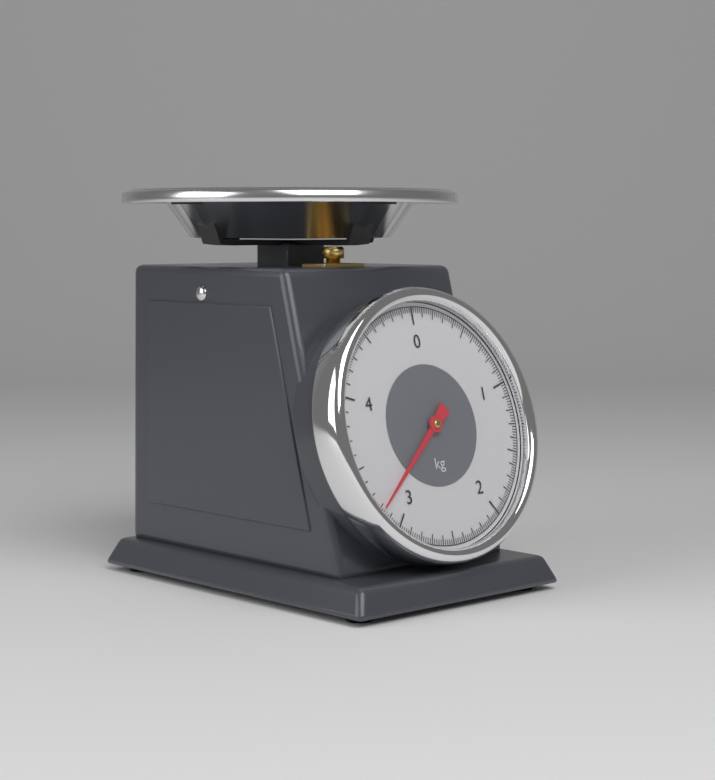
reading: 3.18 kg
